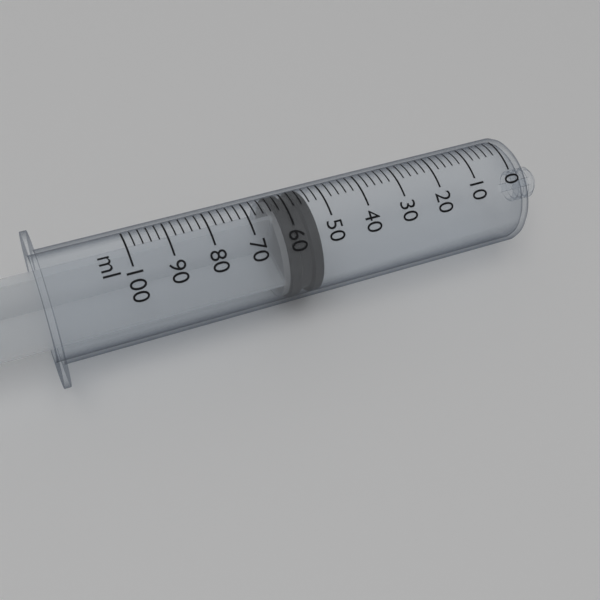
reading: 54 ml
